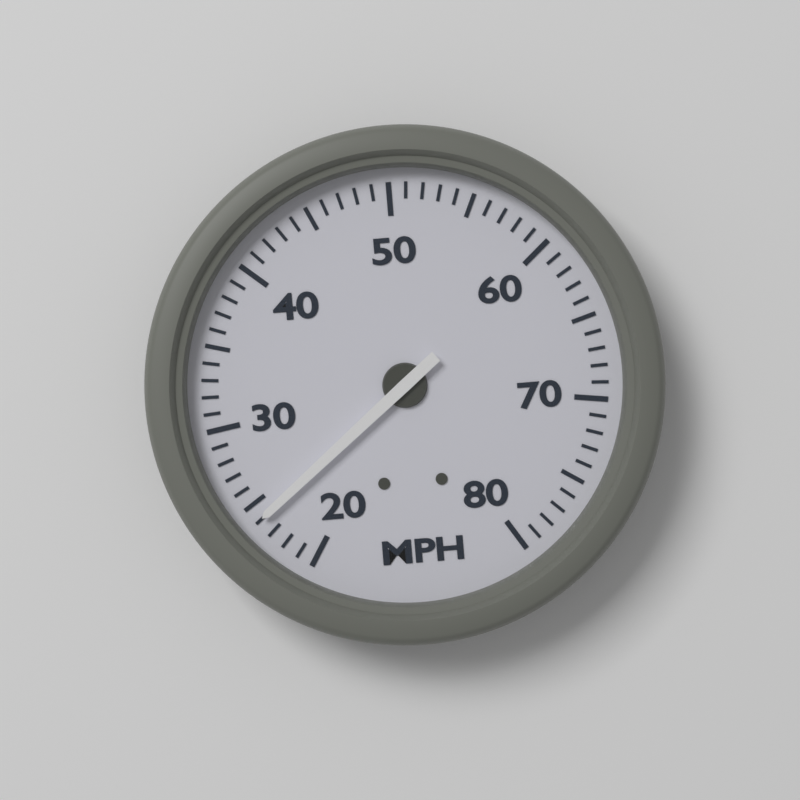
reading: 24 MPH
